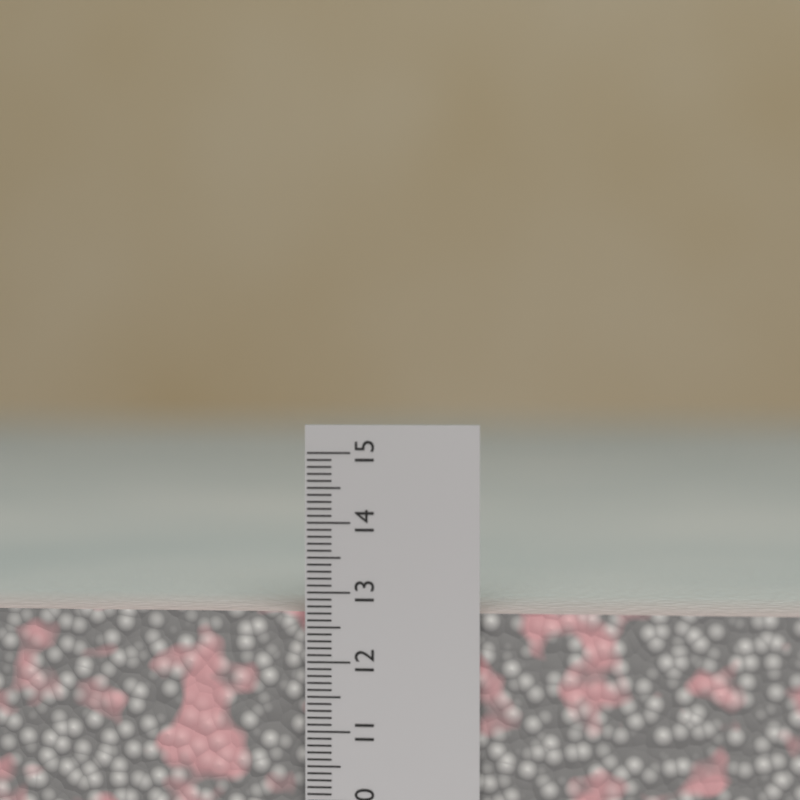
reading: 12.7 cm
